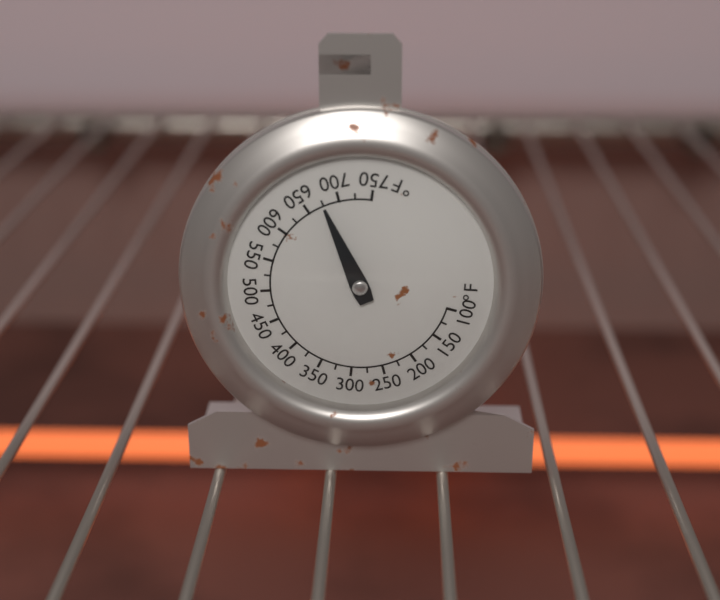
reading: 675 °F
